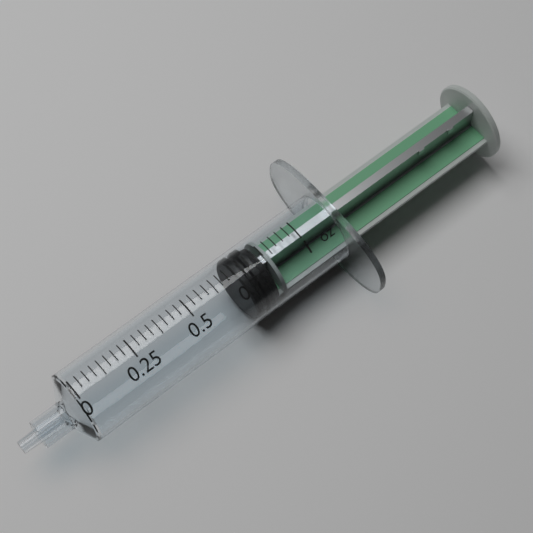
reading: 0.71875 oz
